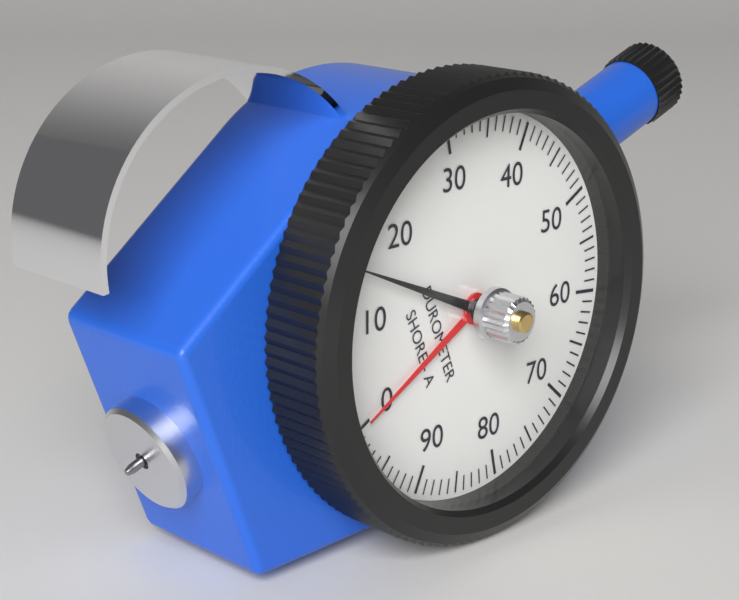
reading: 15 Shore A
